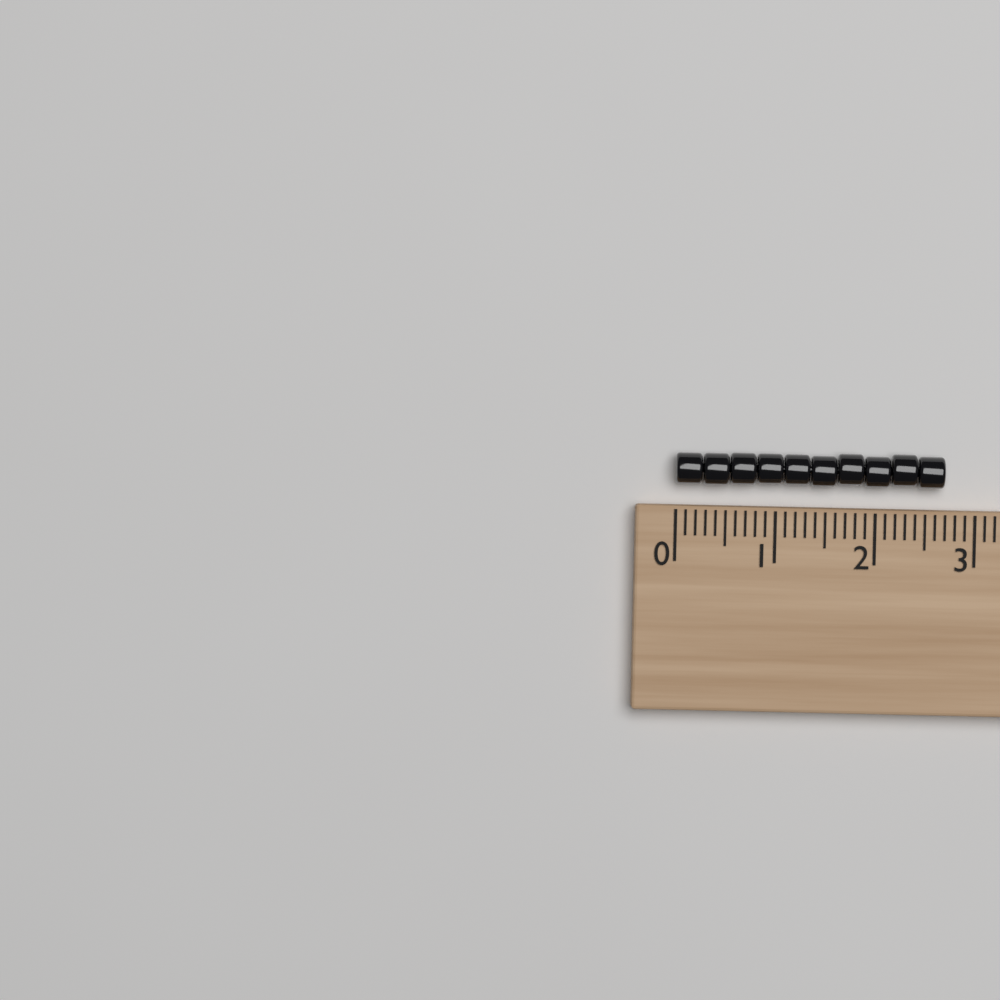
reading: 2.7 (no unit)
